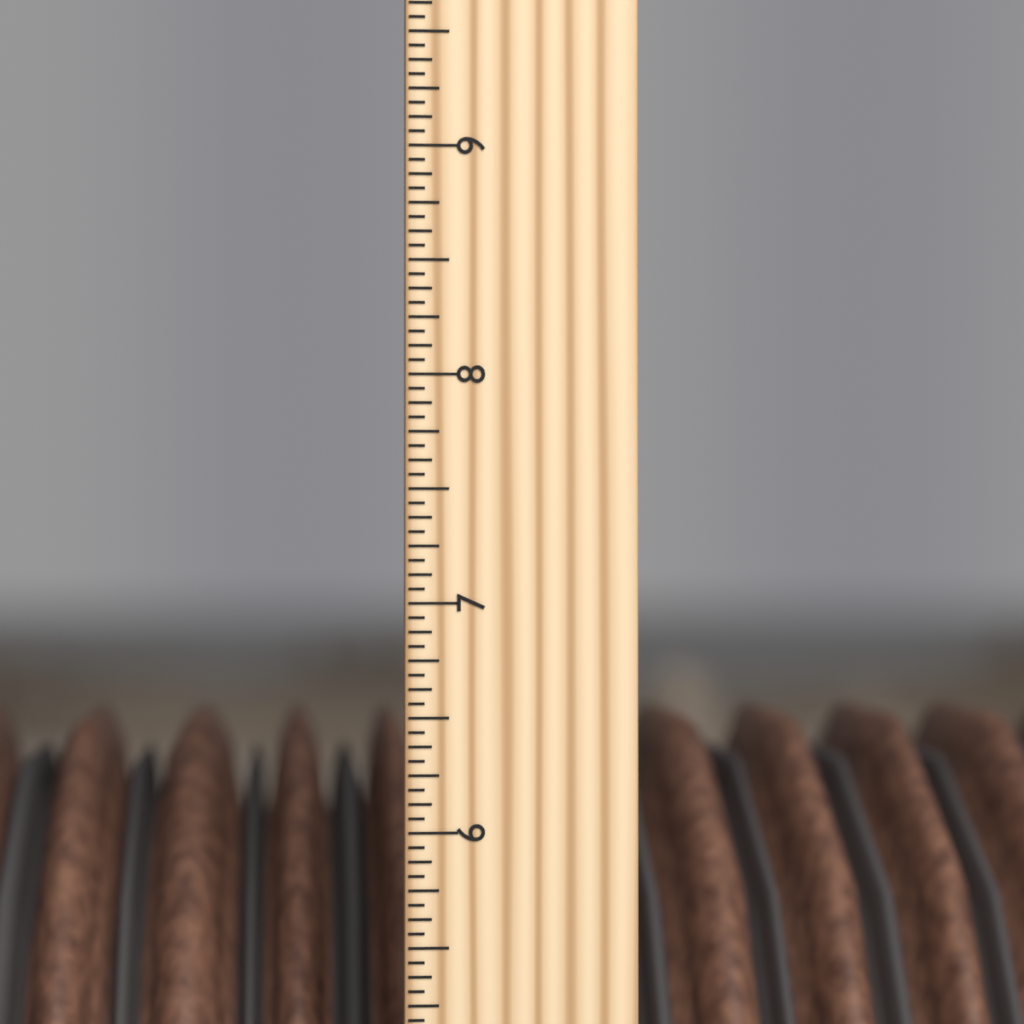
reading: 6.4375 inch
